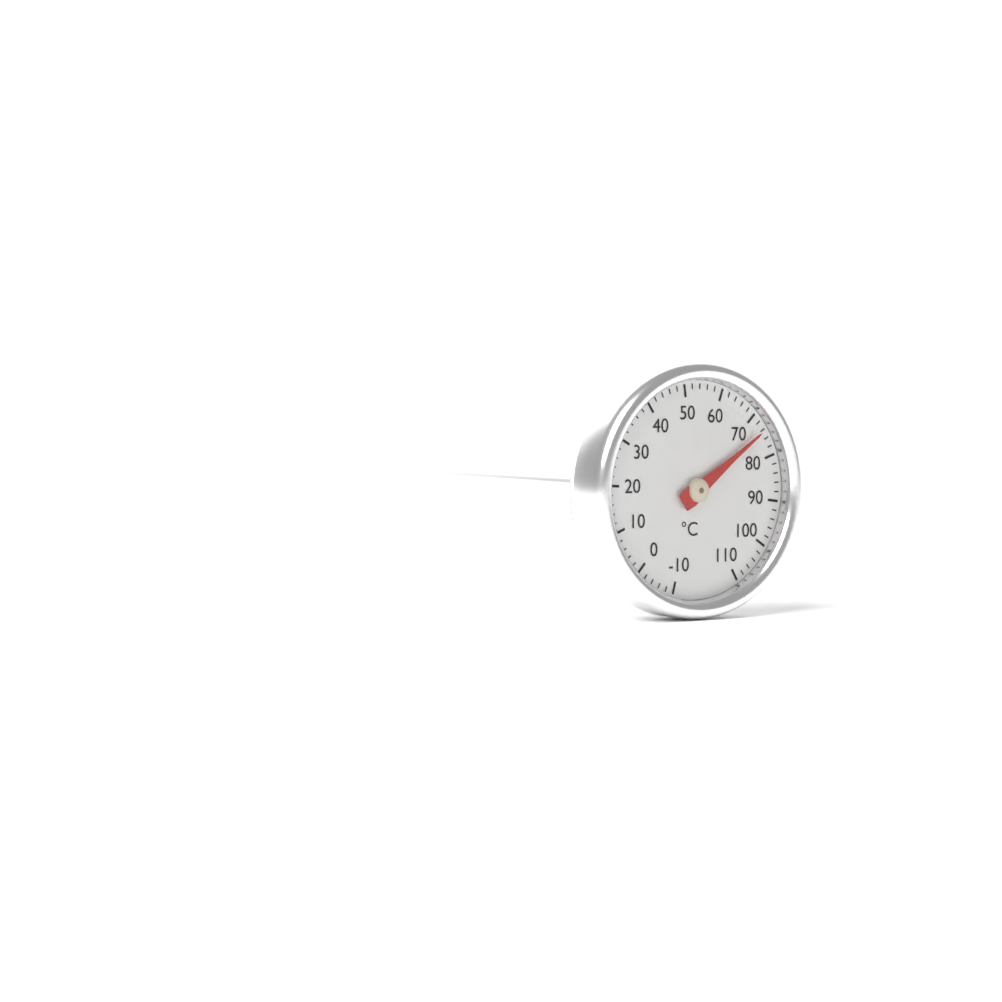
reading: 74 °C
